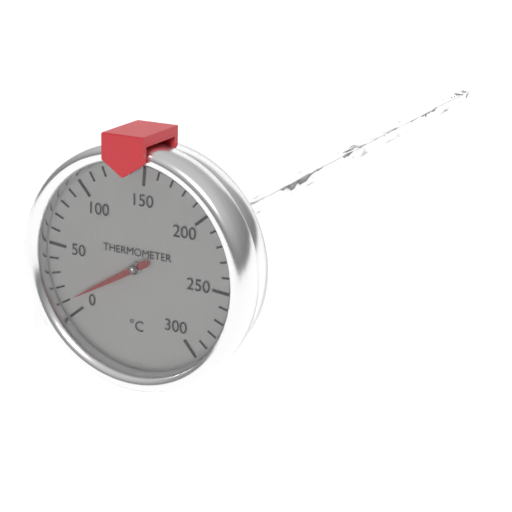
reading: 10 °C
